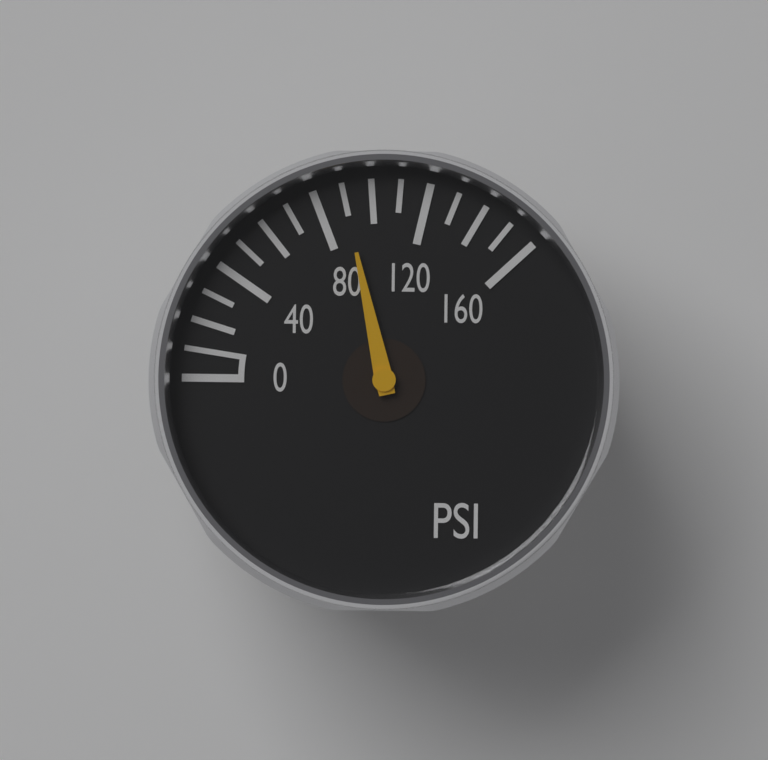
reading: 90 psi
